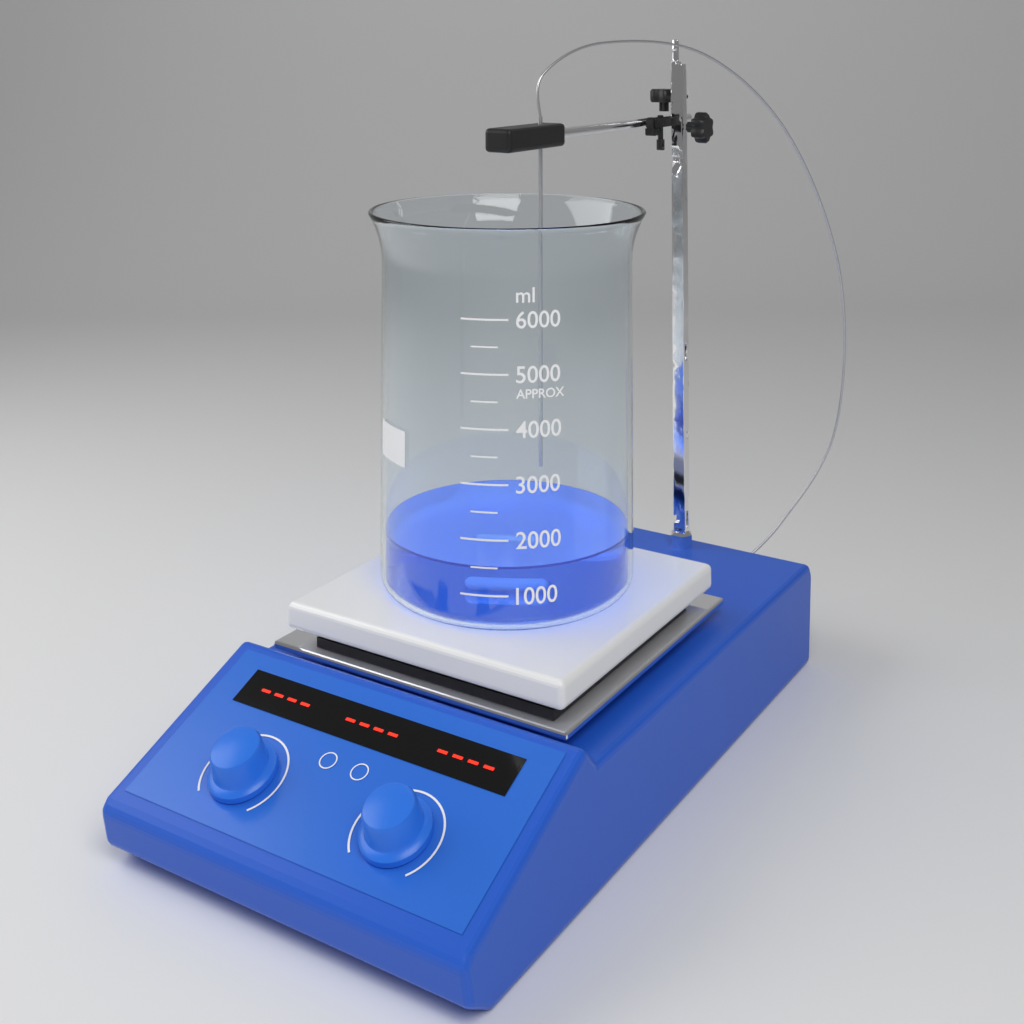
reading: 1500 ml
